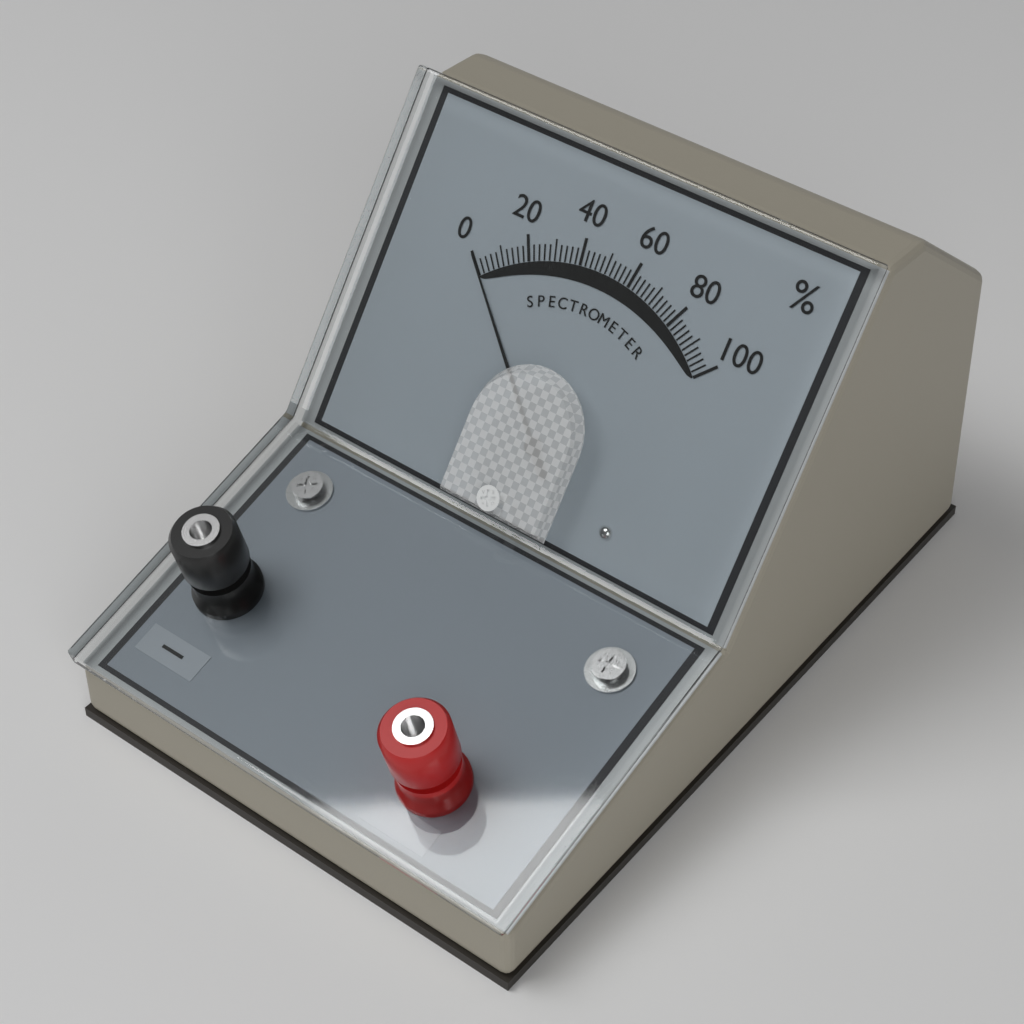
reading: 0 %
